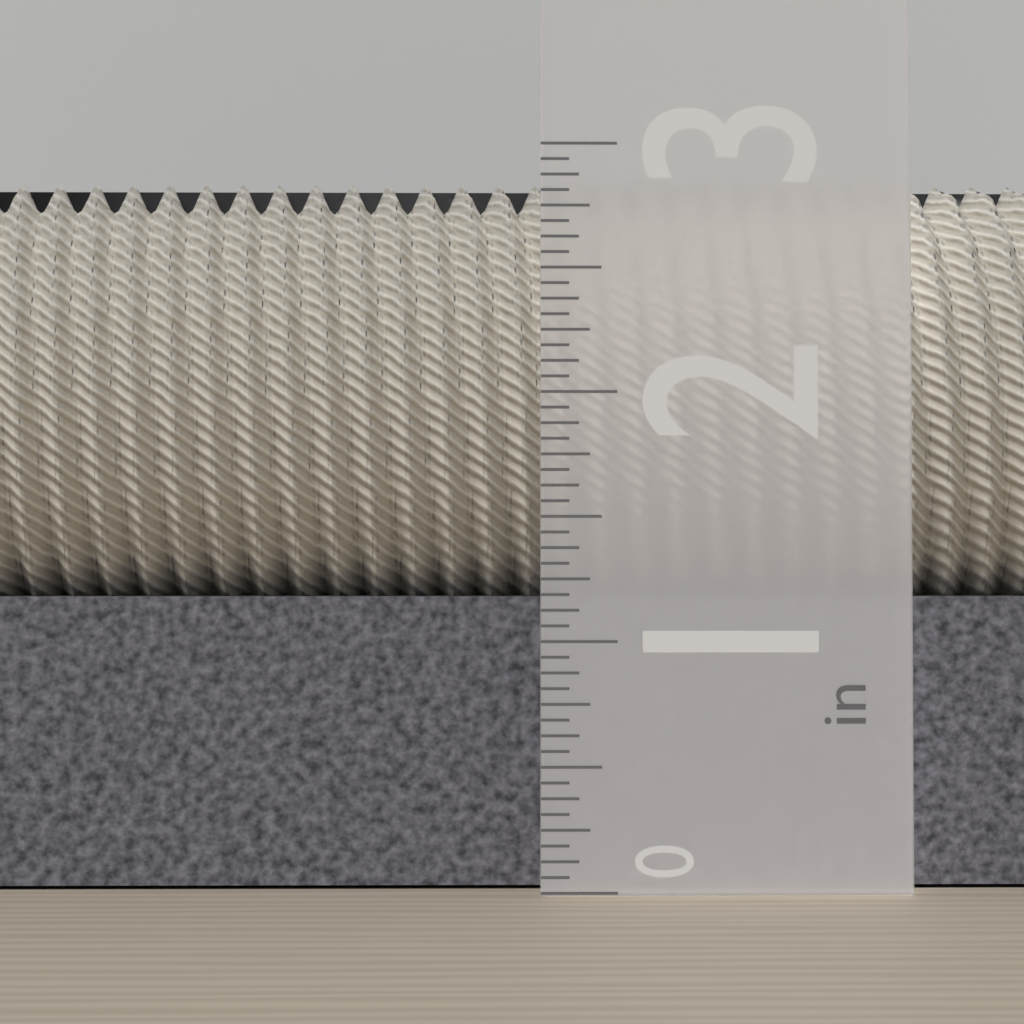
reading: 2.9375 in
